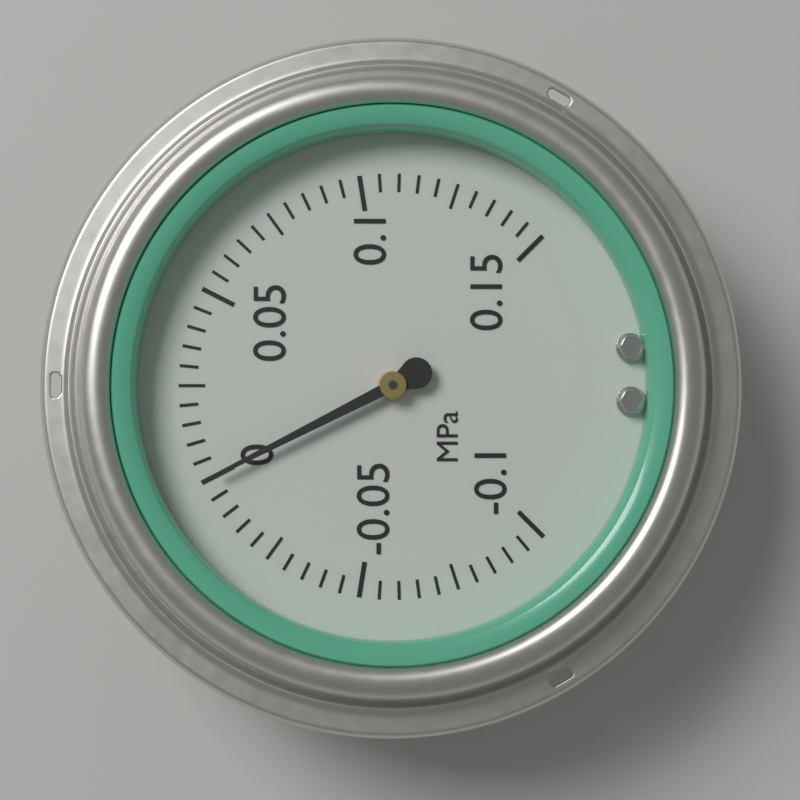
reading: 0.000 MPa
